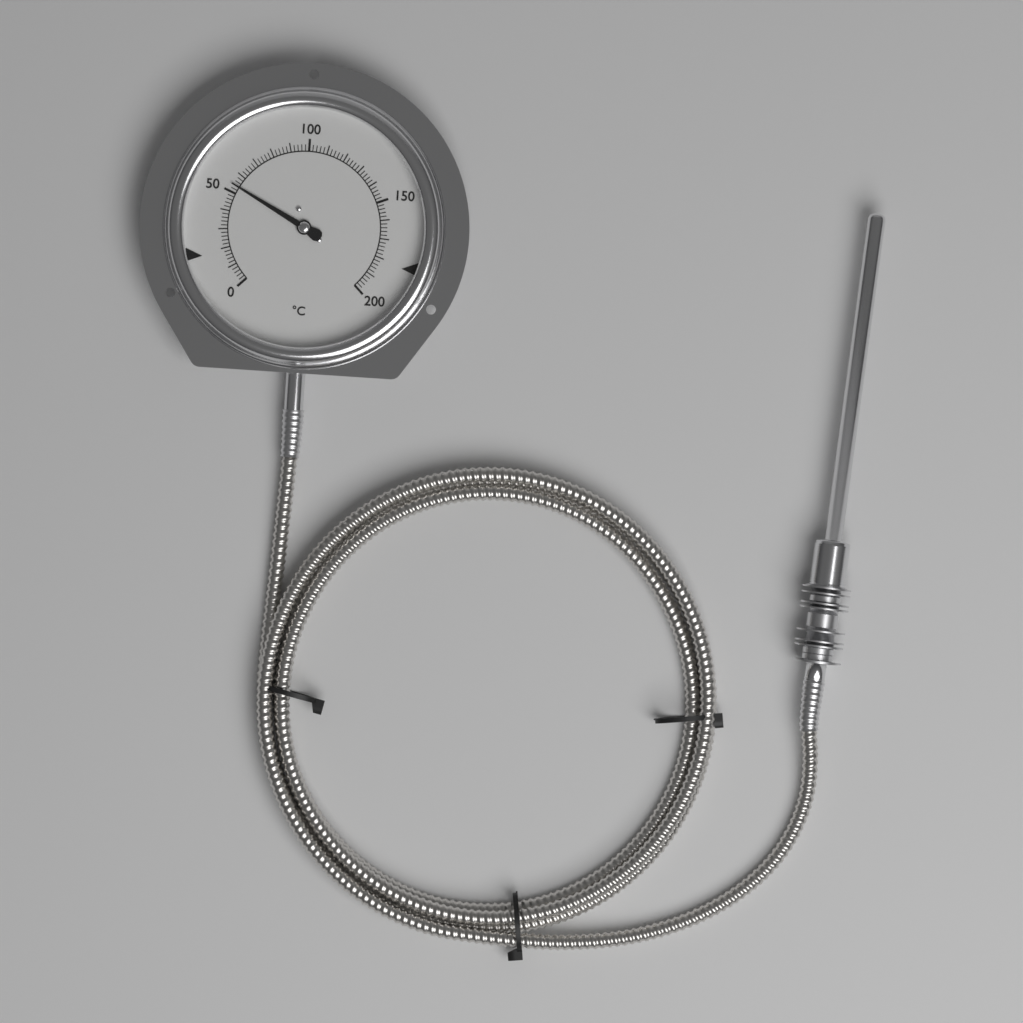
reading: 54 °C
